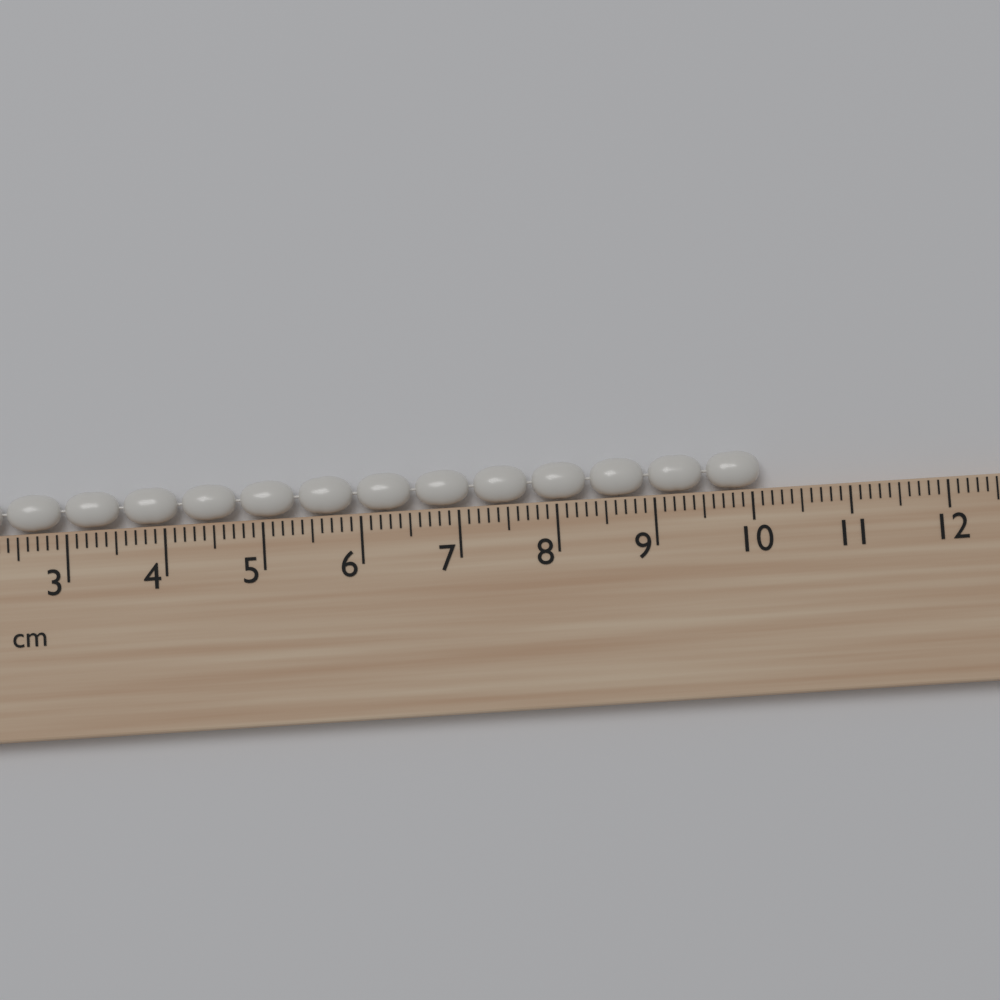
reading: 10.1 cm
